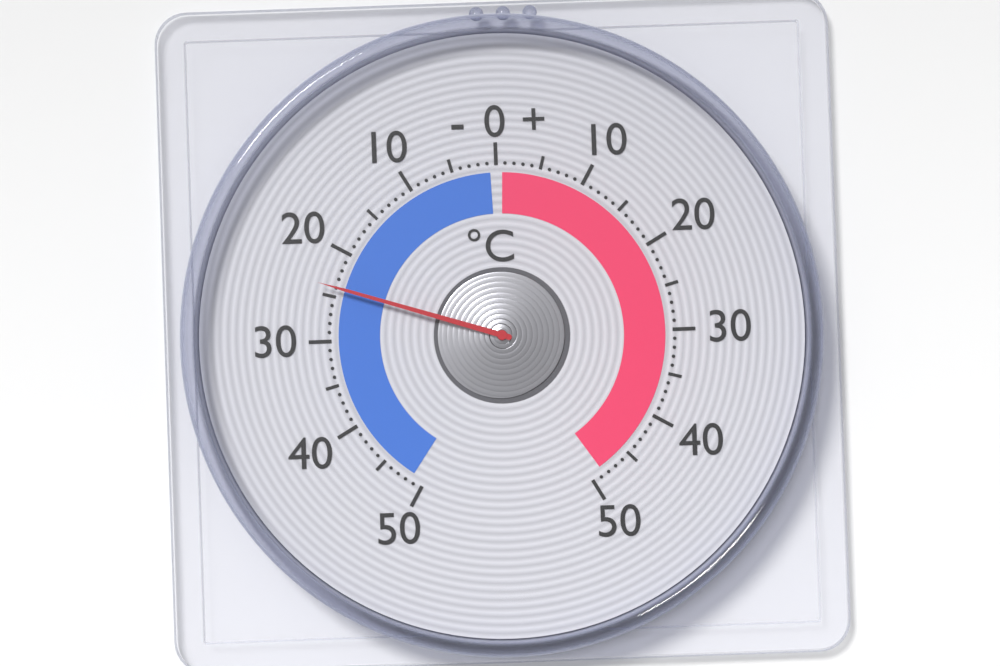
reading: -24 °C
